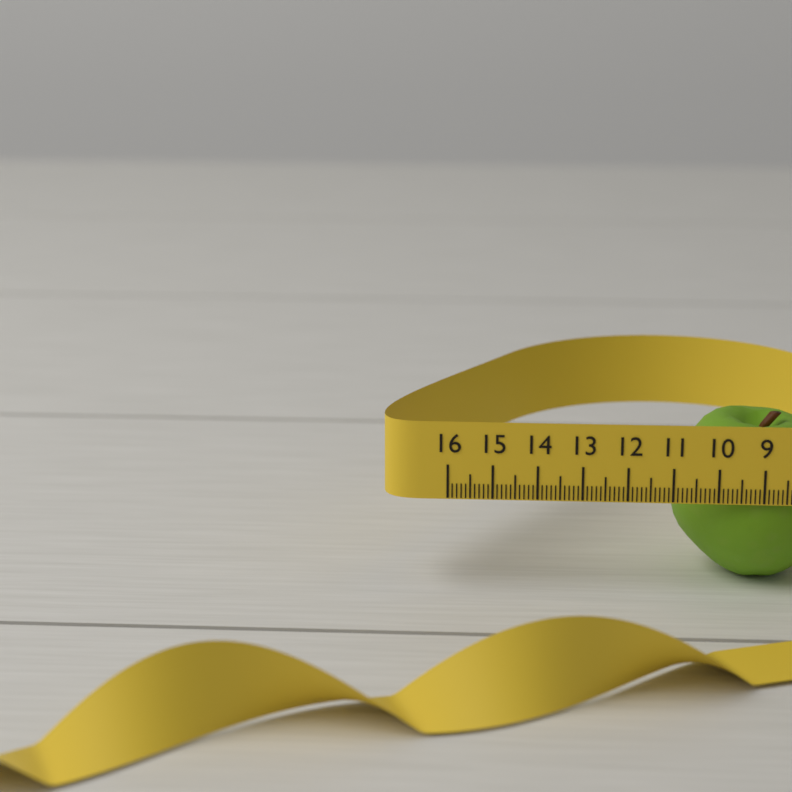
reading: 10.9 (no unit)
